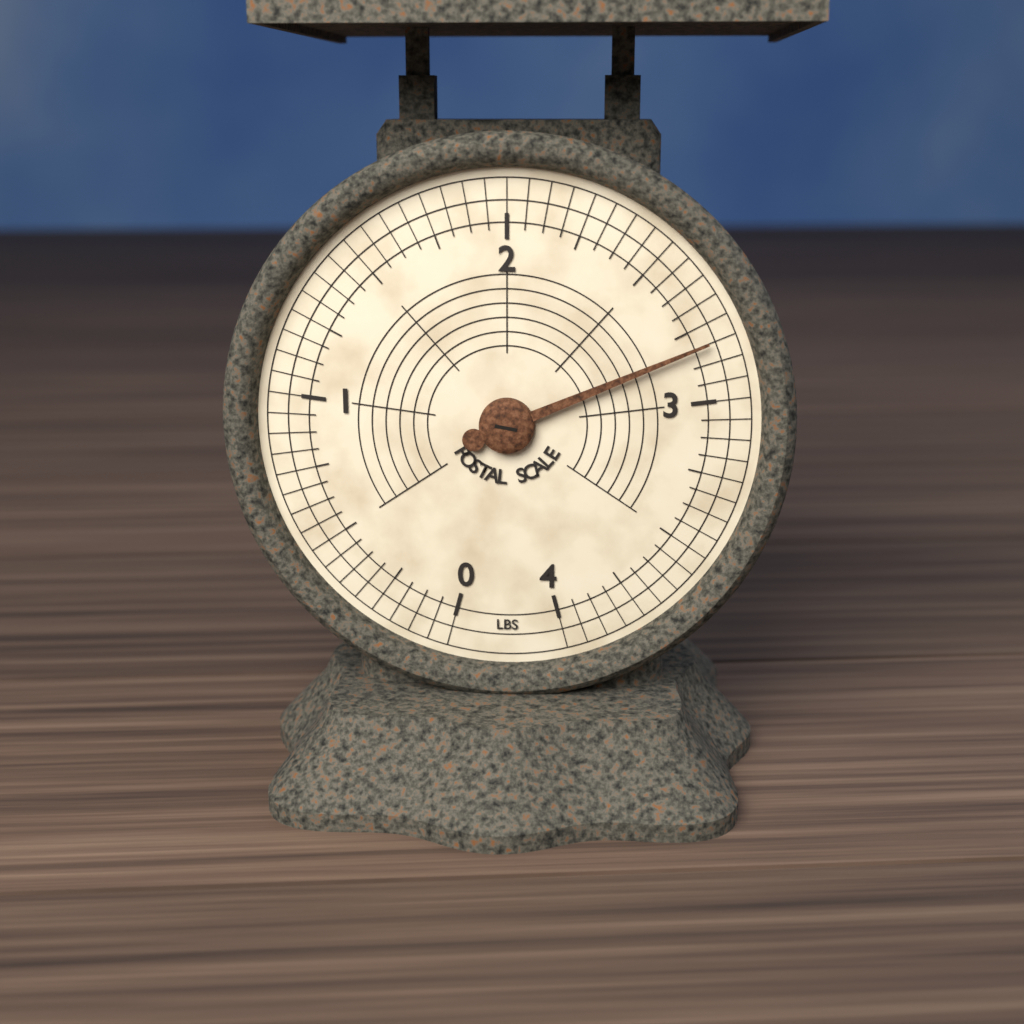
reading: 2.8125 lbs
